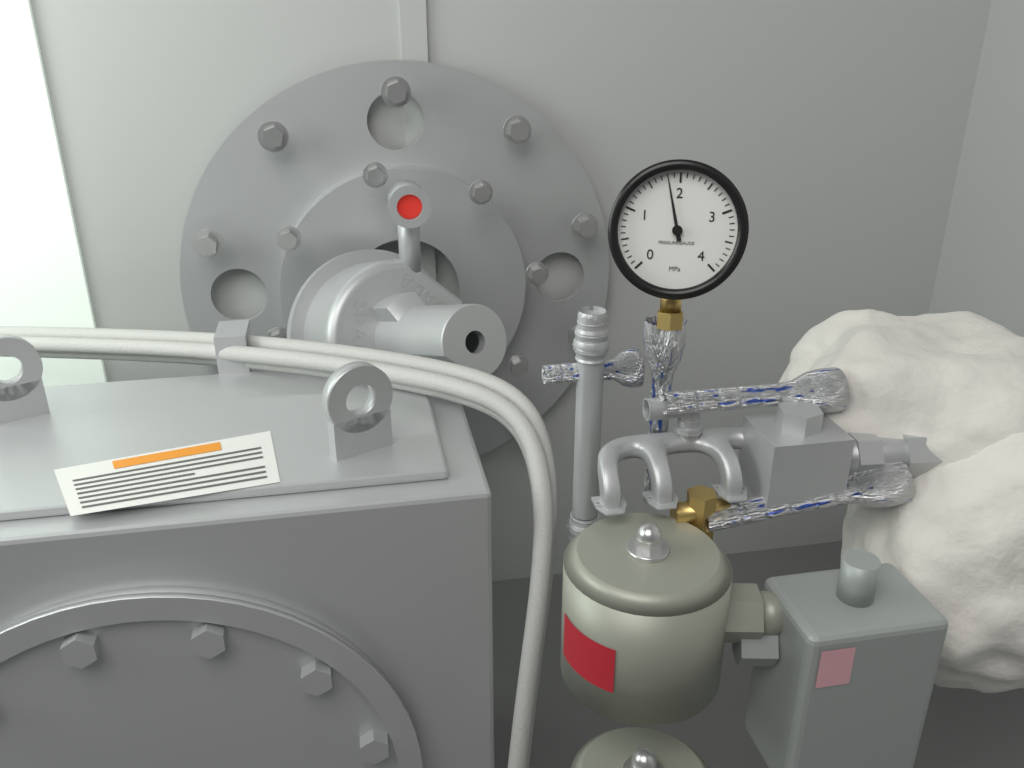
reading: 1.8 MPa
